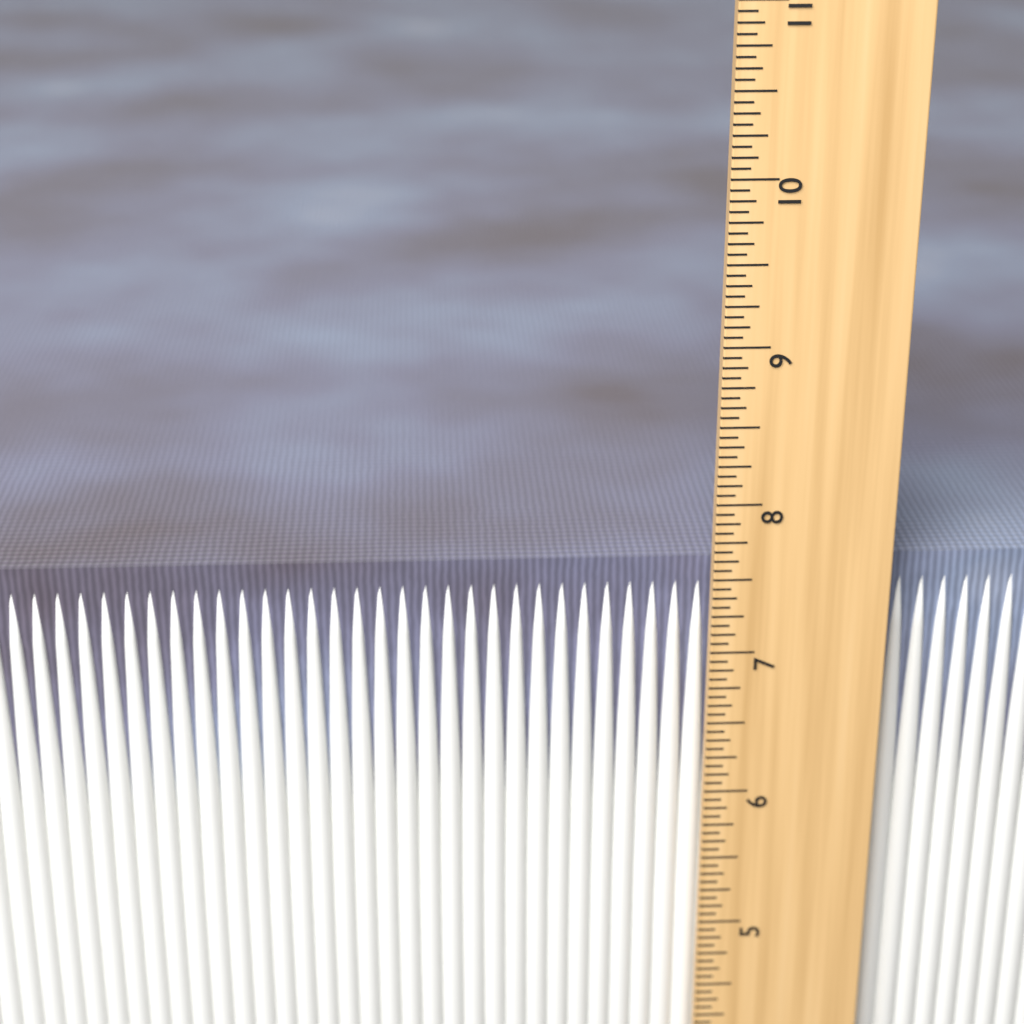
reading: 7.5625 in
